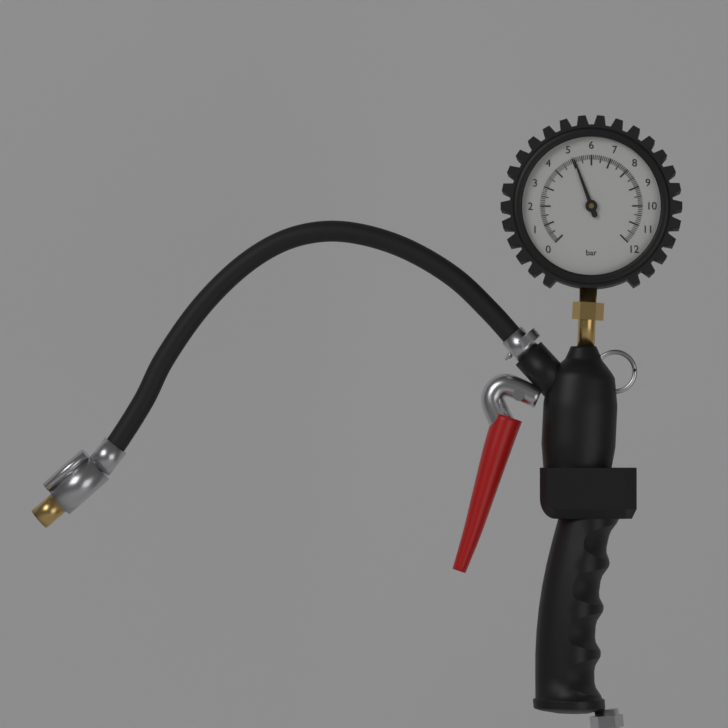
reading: 5.1 bar
